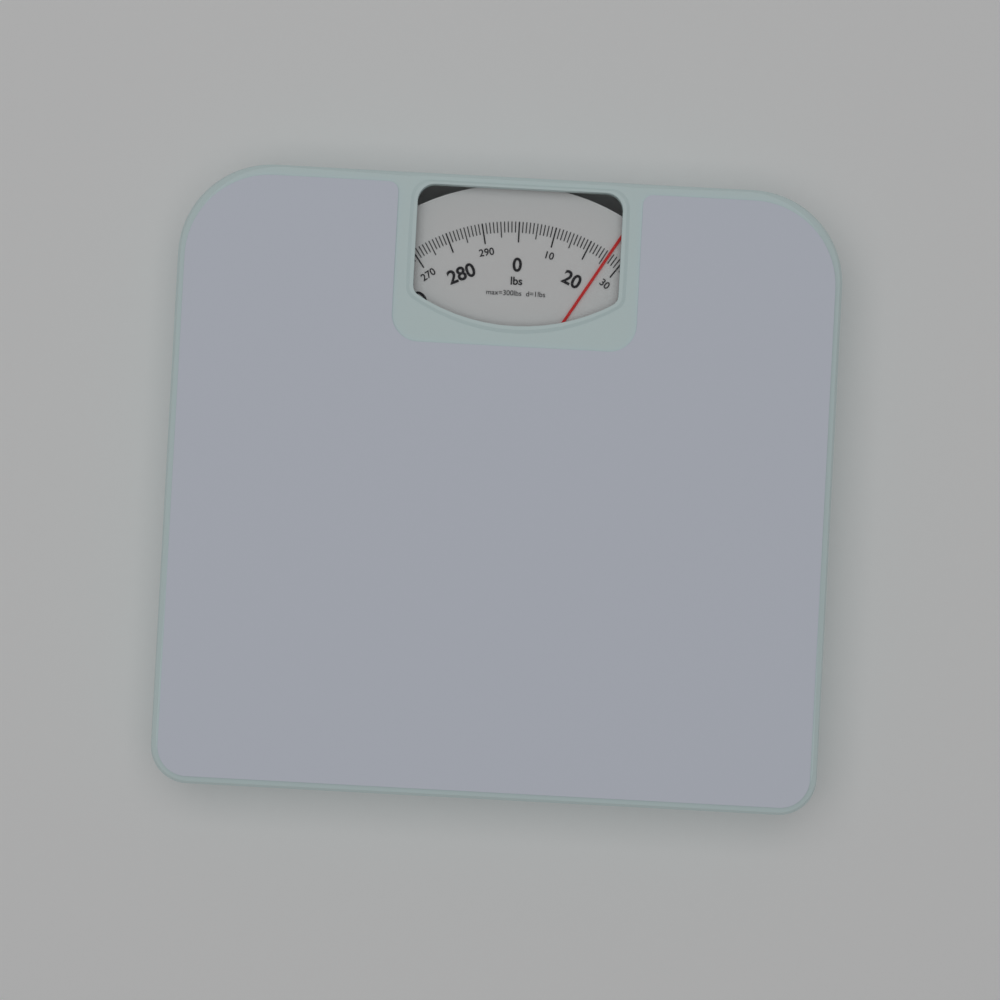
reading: 26 lbs
